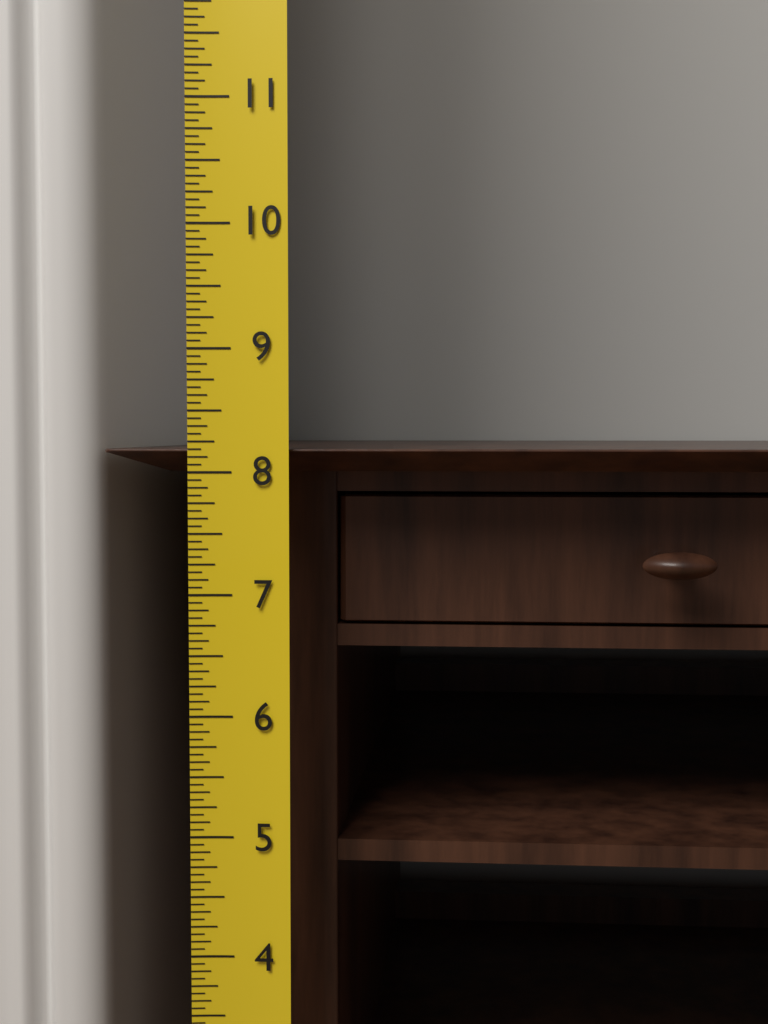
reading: 8.1875 (no unit)
